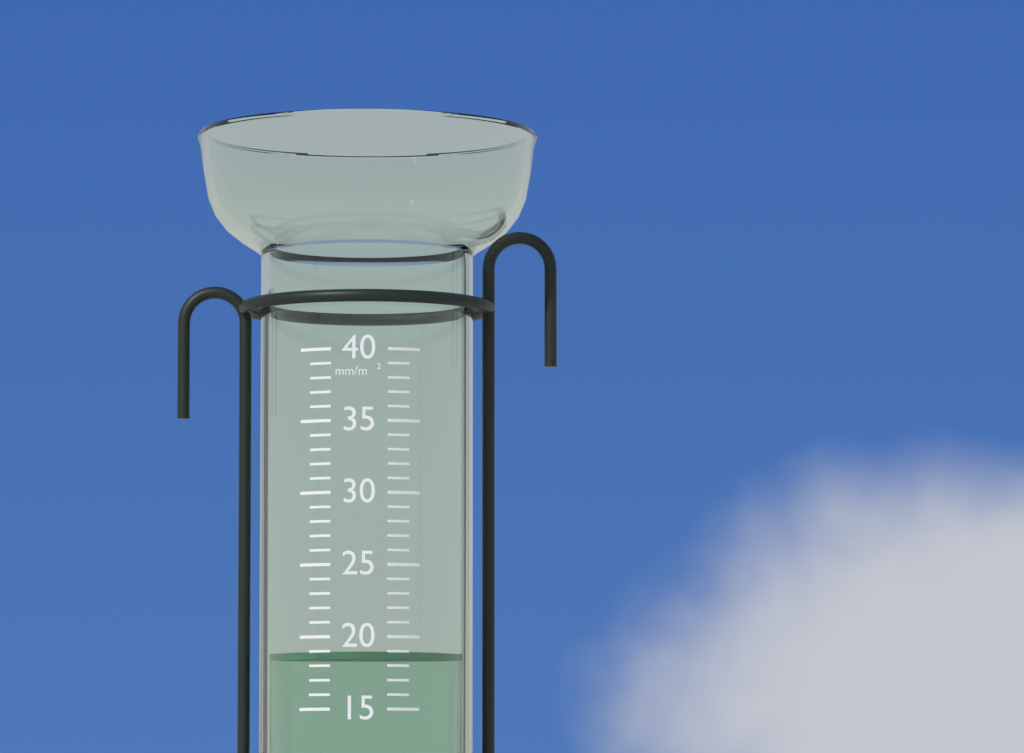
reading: 19 mm/m²
